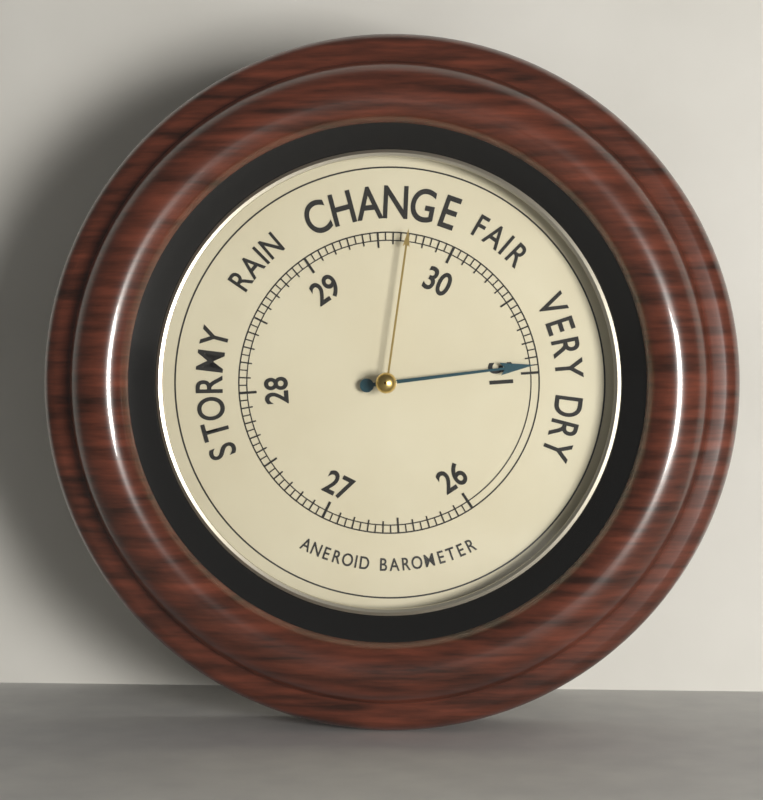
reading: 30.95 (no unit)
